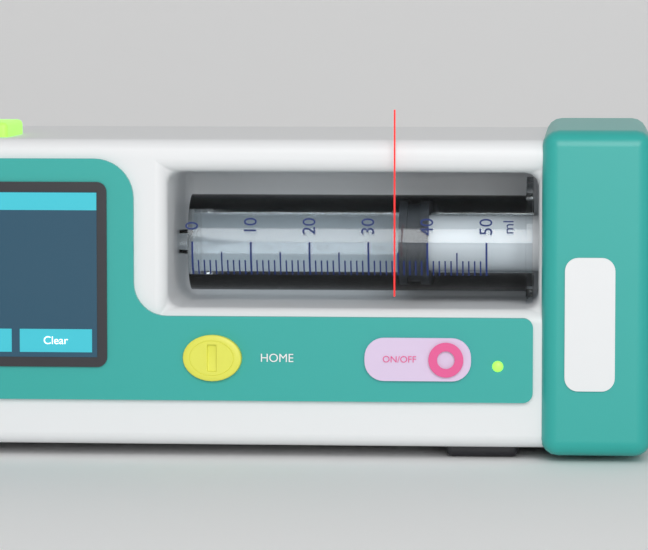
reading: 35 ml
